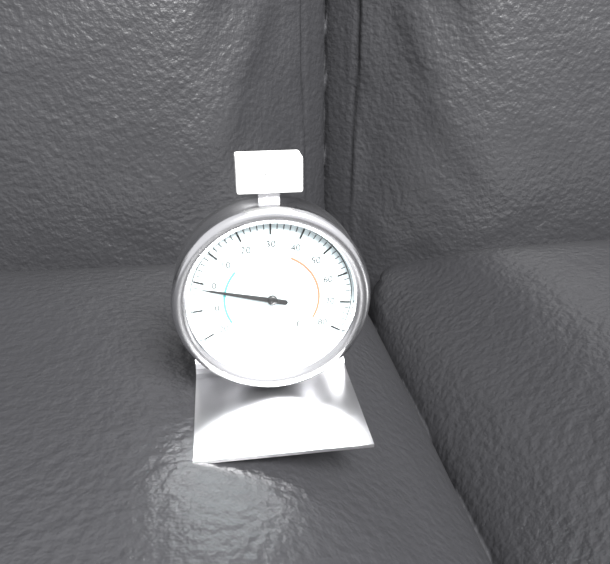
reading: -2 °F
